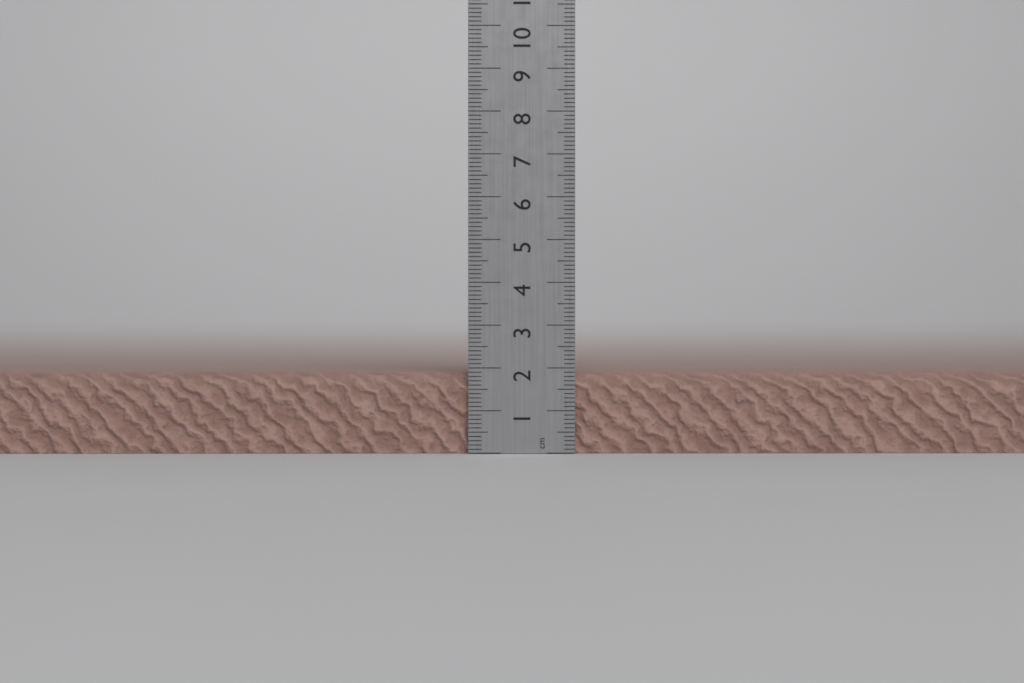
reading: 1.9 cm
